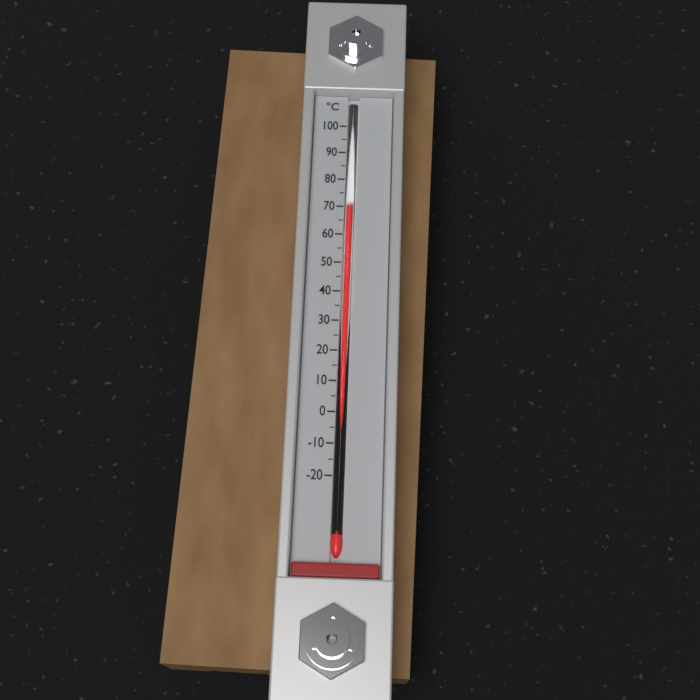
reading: 70 °C
